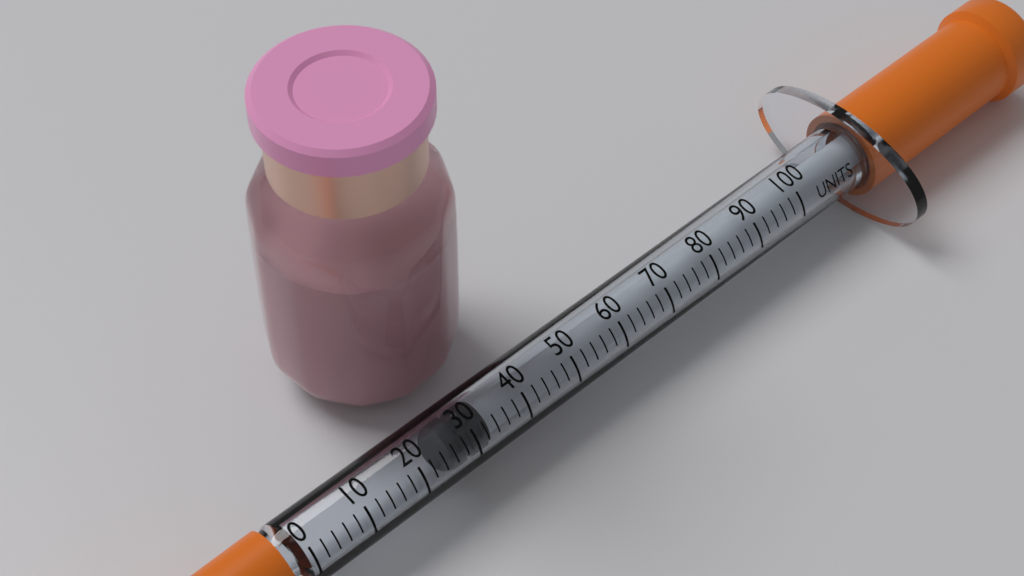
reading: 26 units
